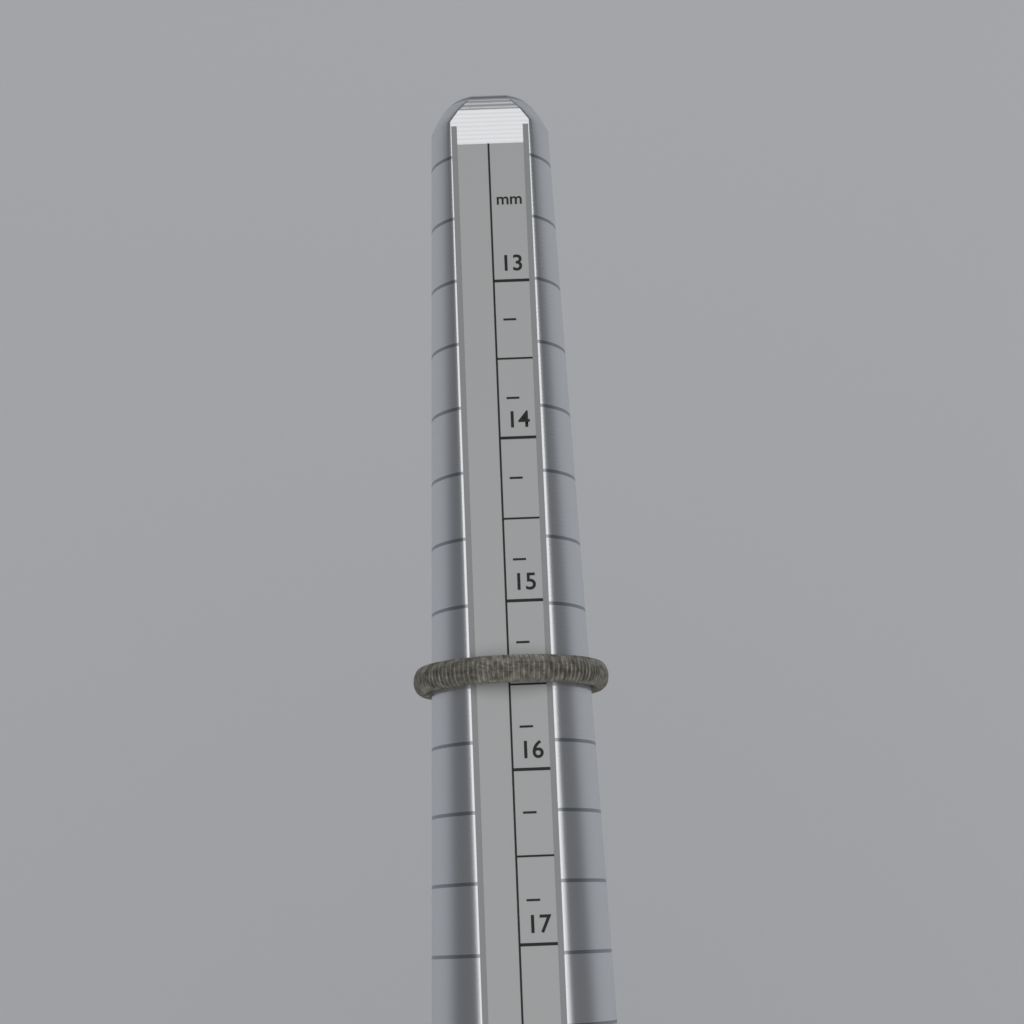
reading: 15.50 mm
